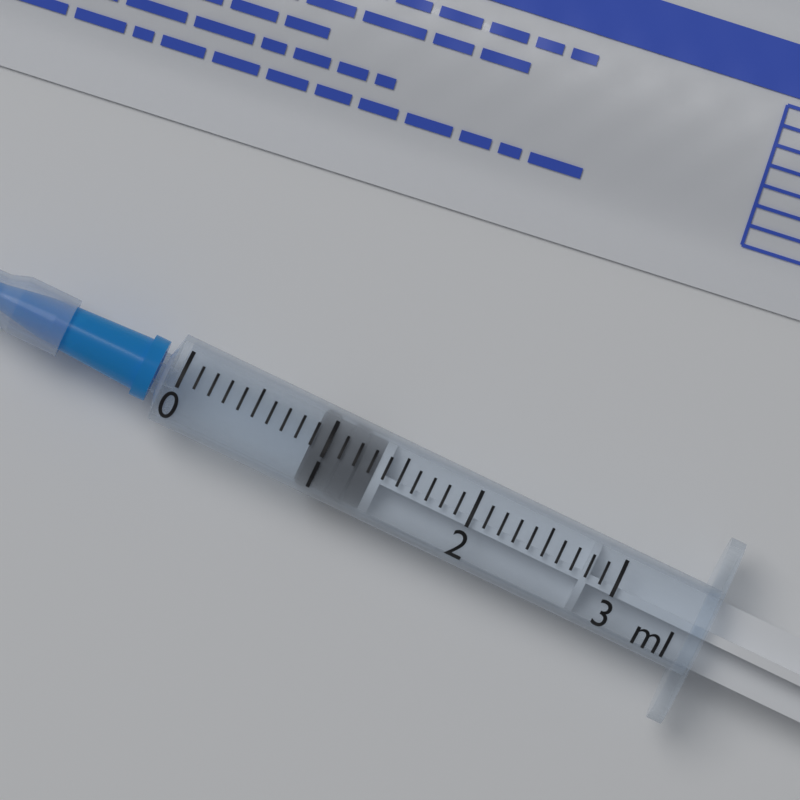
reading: 0.9 ml
